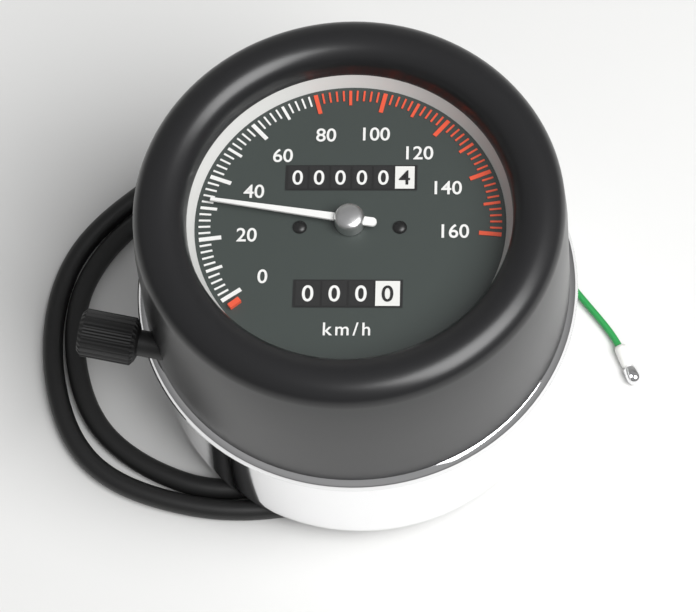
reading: 32 km/h
